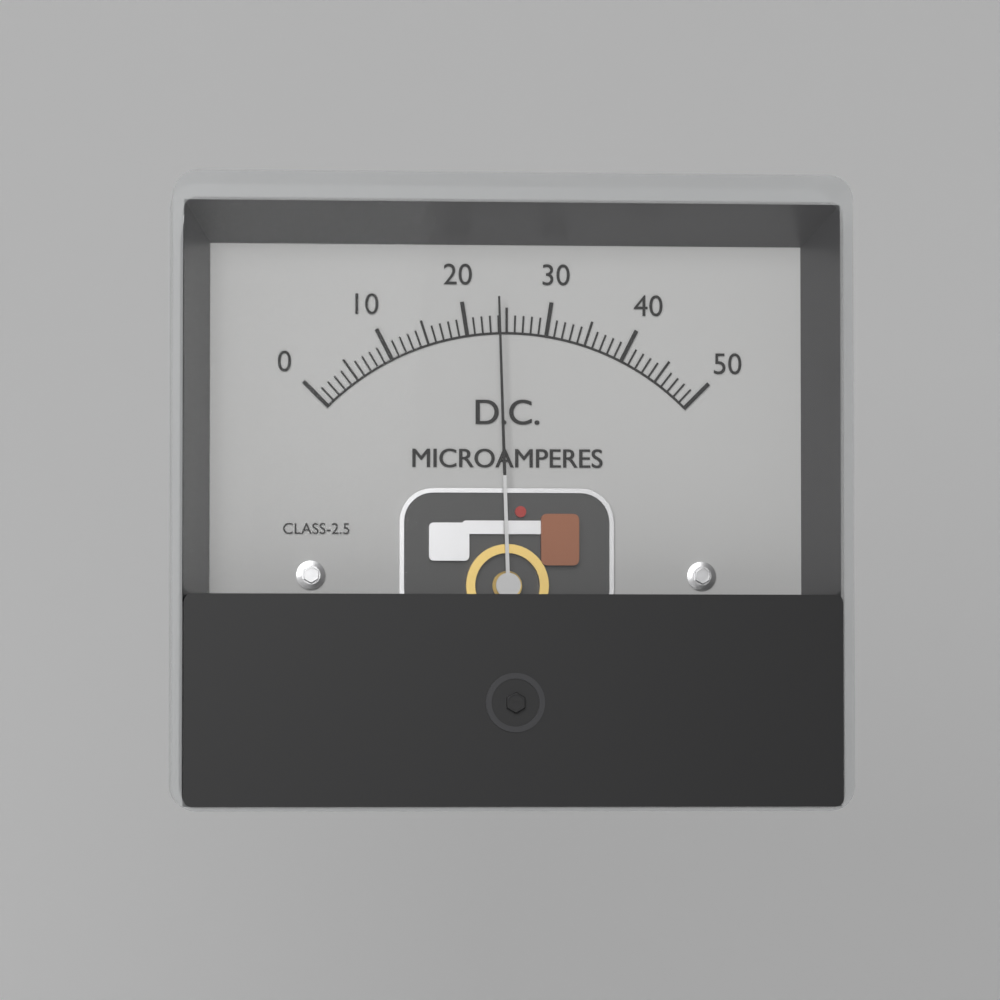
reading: 24 µA
